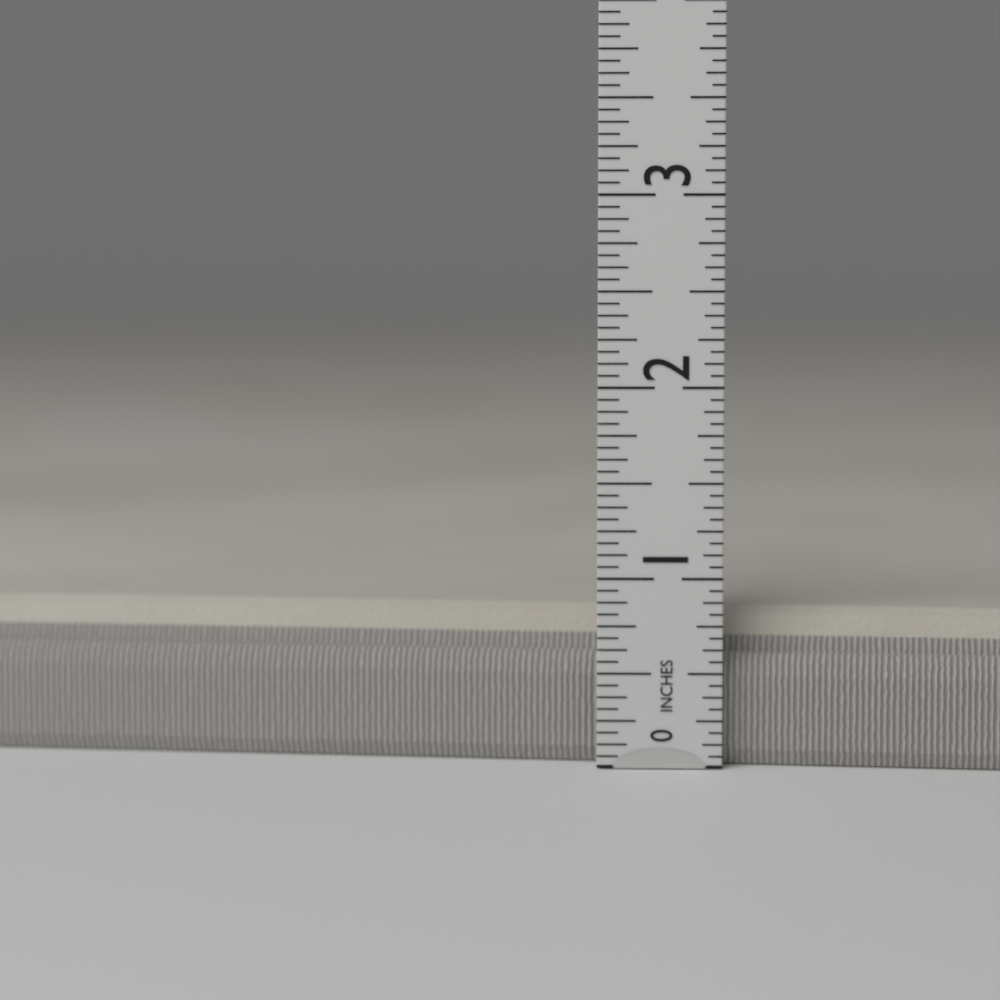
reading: 0.8125 in
